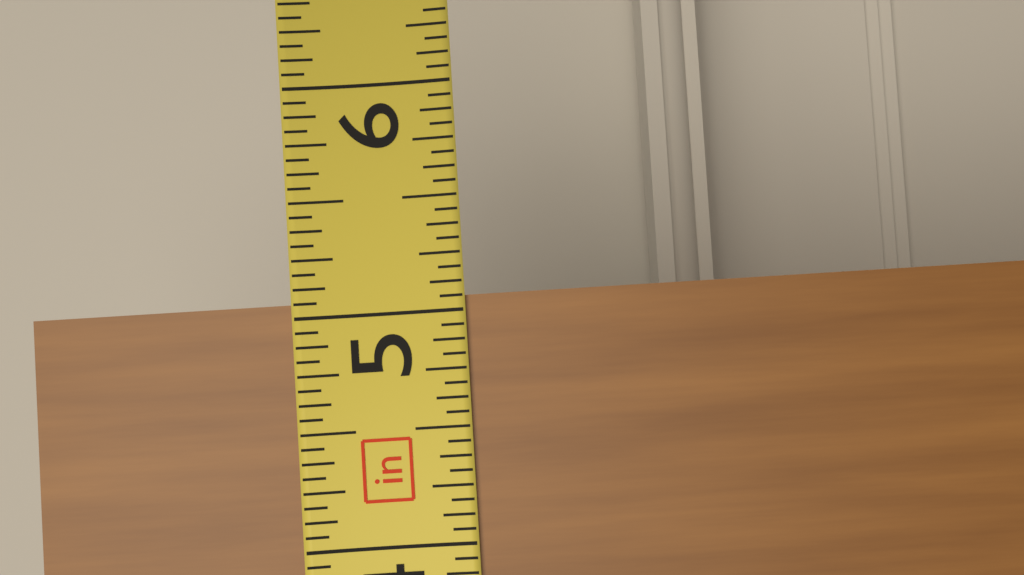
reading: 5.0625 in
